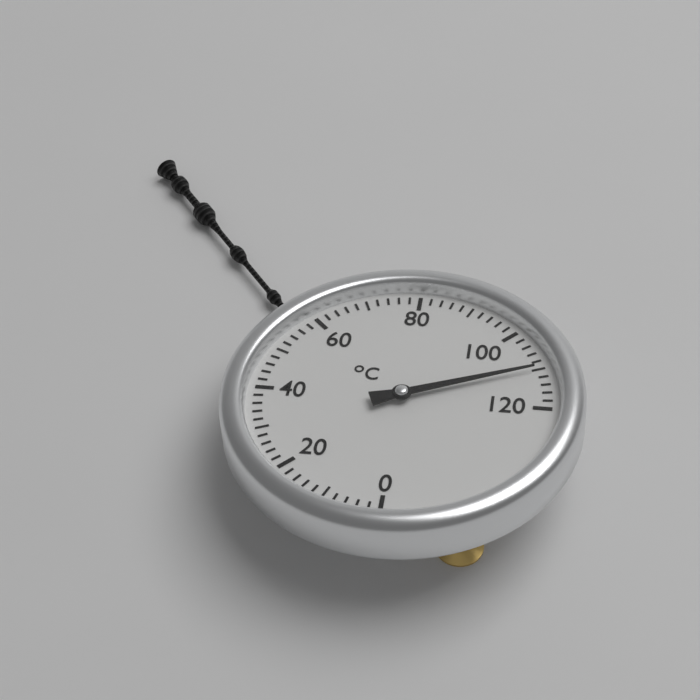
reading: 110 °C
